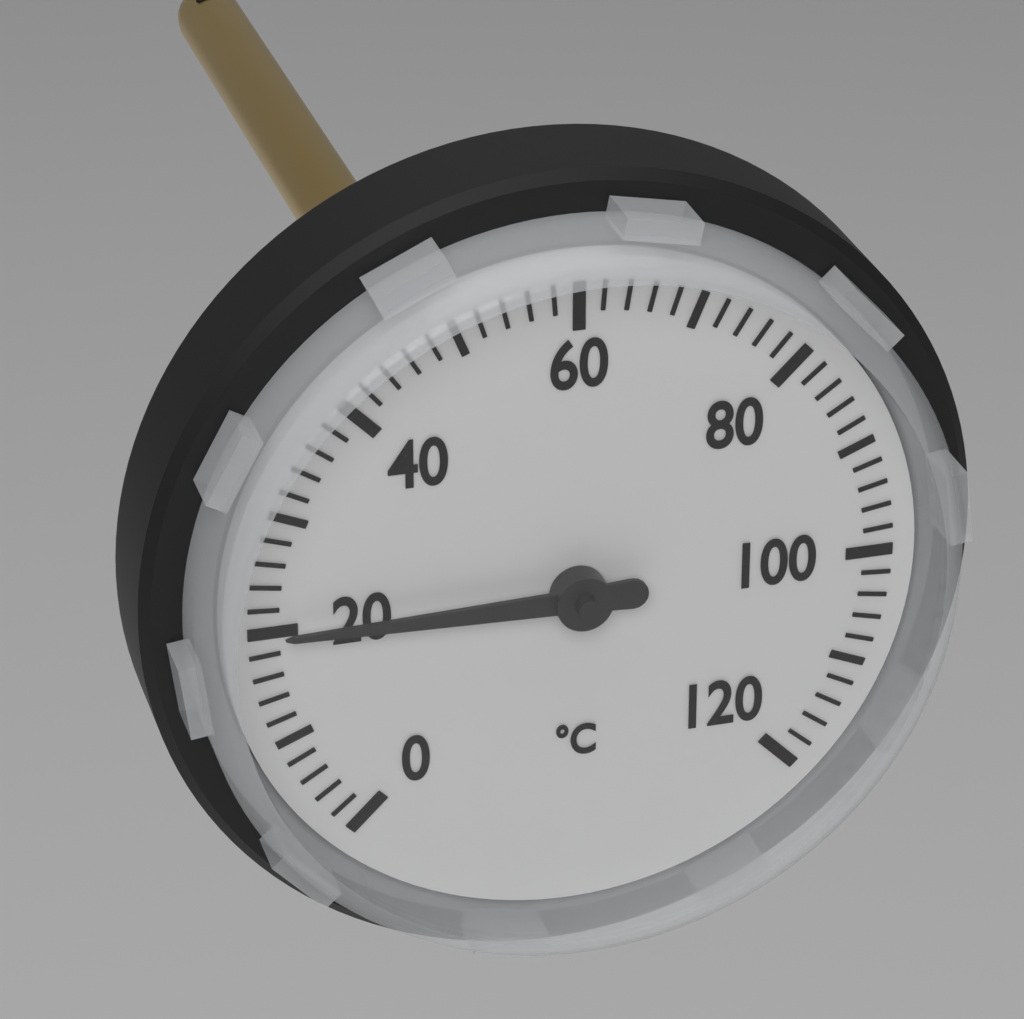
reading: 20 °C
